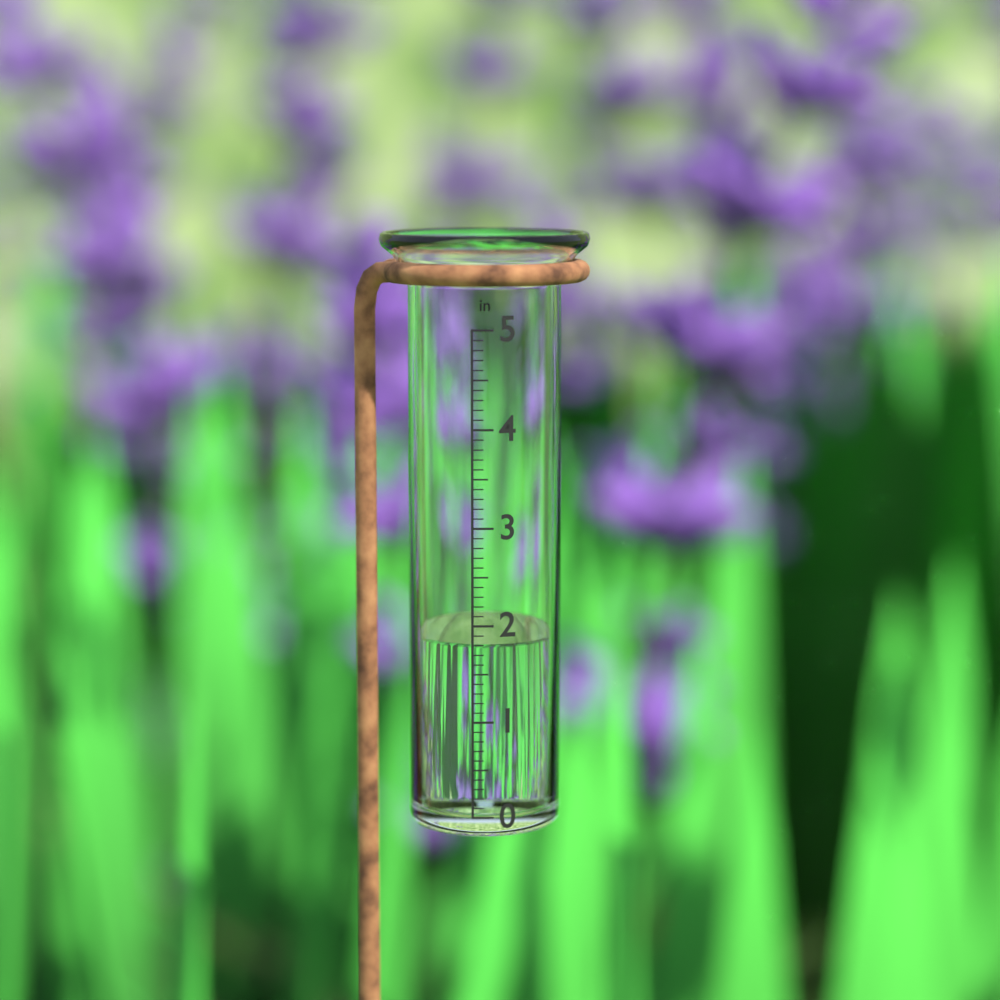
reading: 1.8 in
